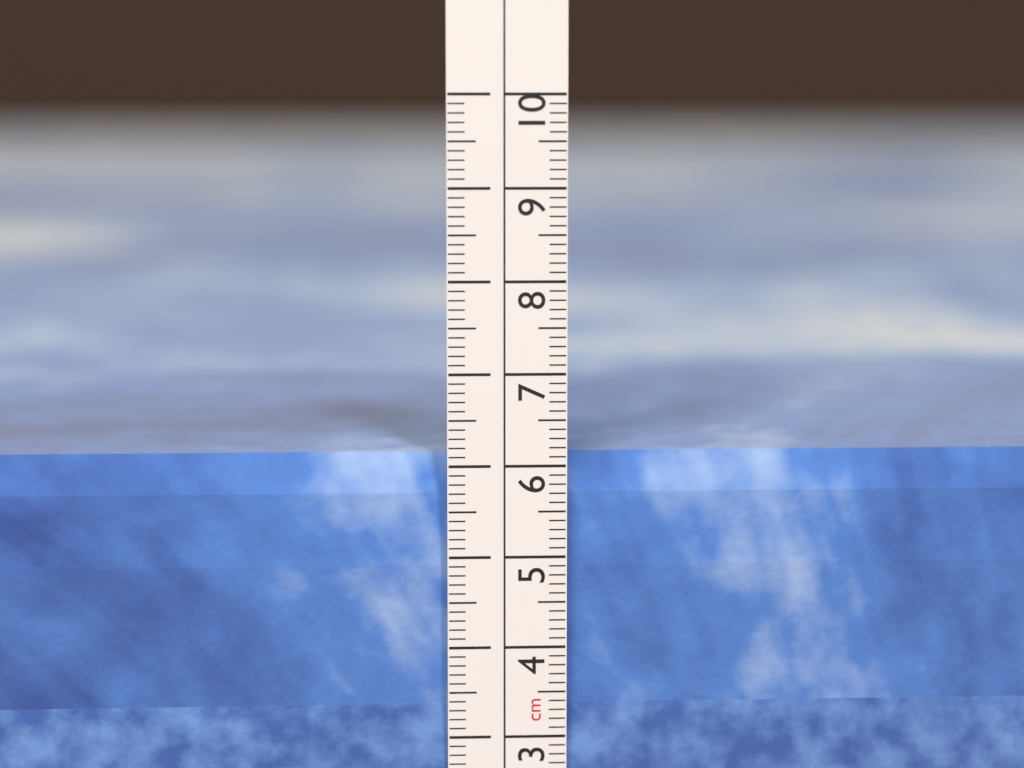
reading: 6.1 cm
